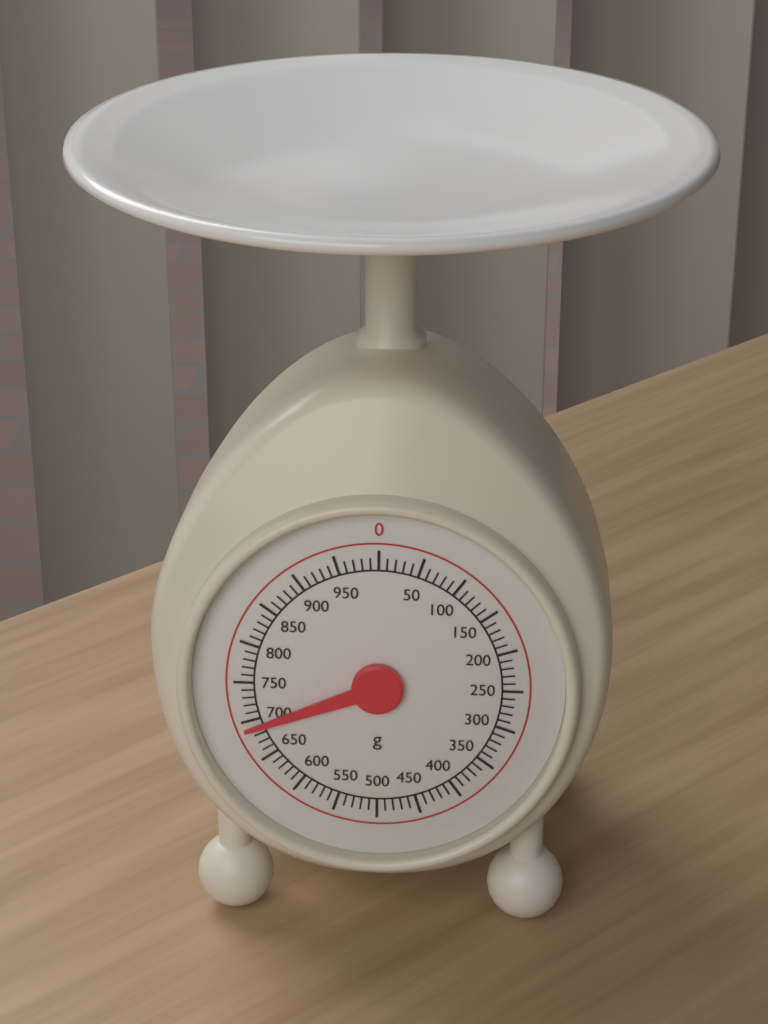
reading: 690 g
